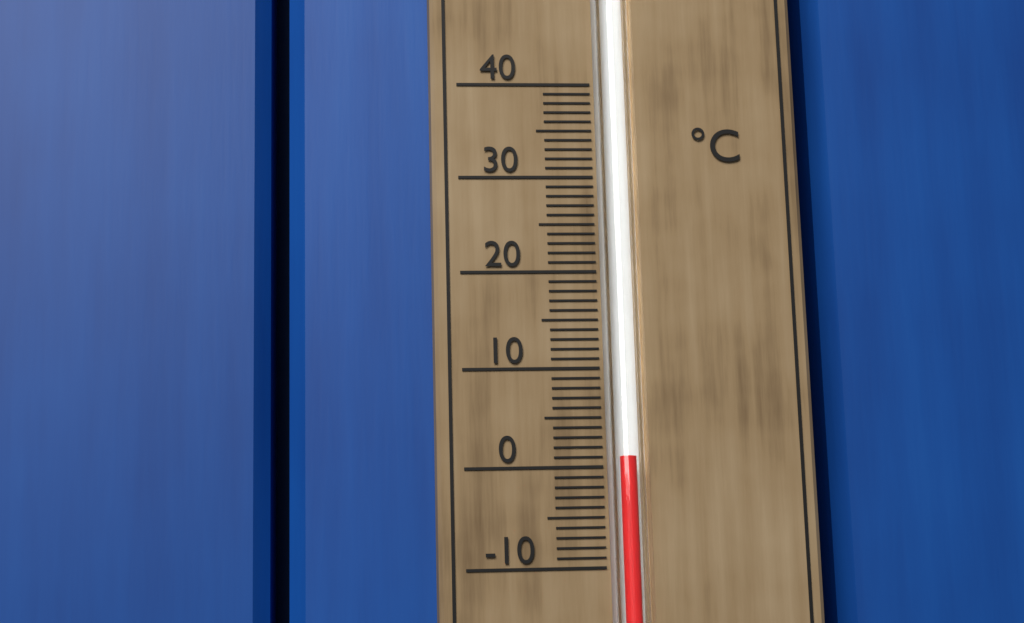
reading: 1 °C
